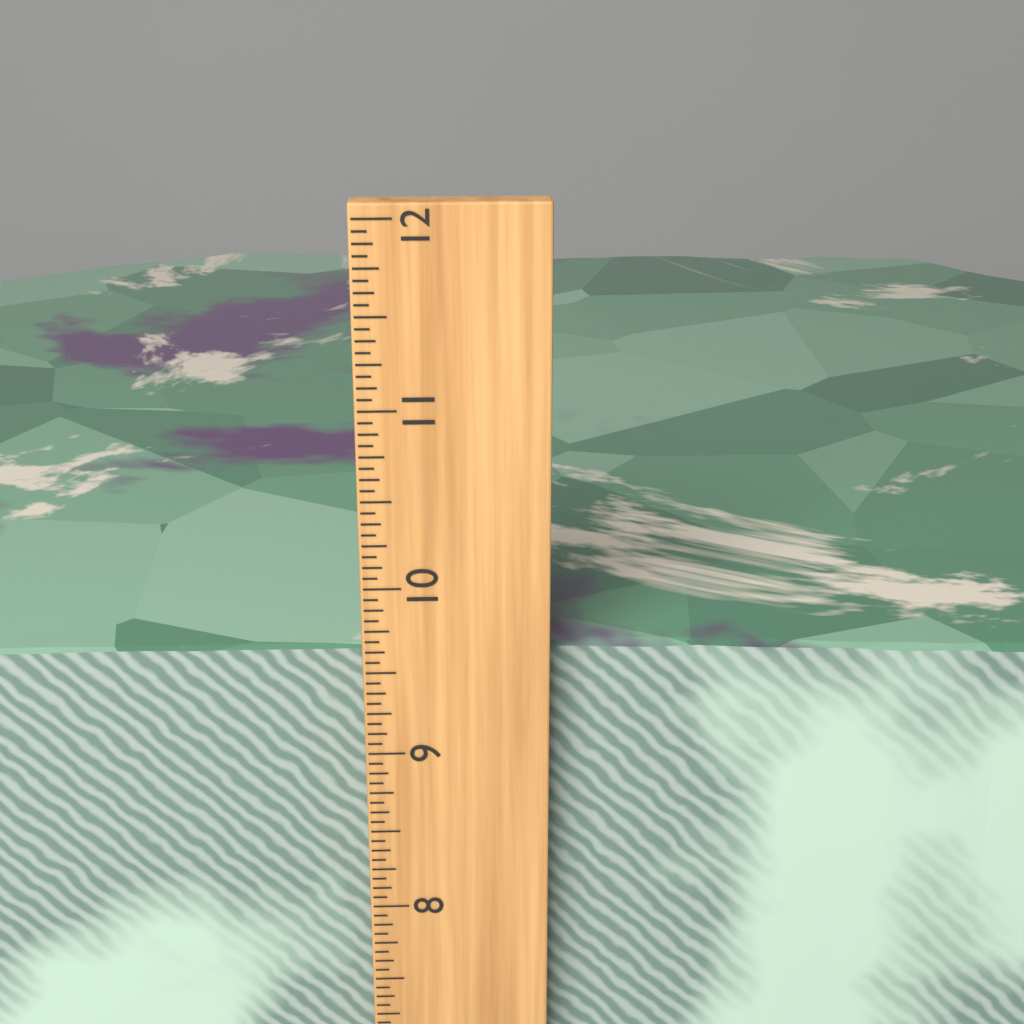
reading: 9.5625 inch
